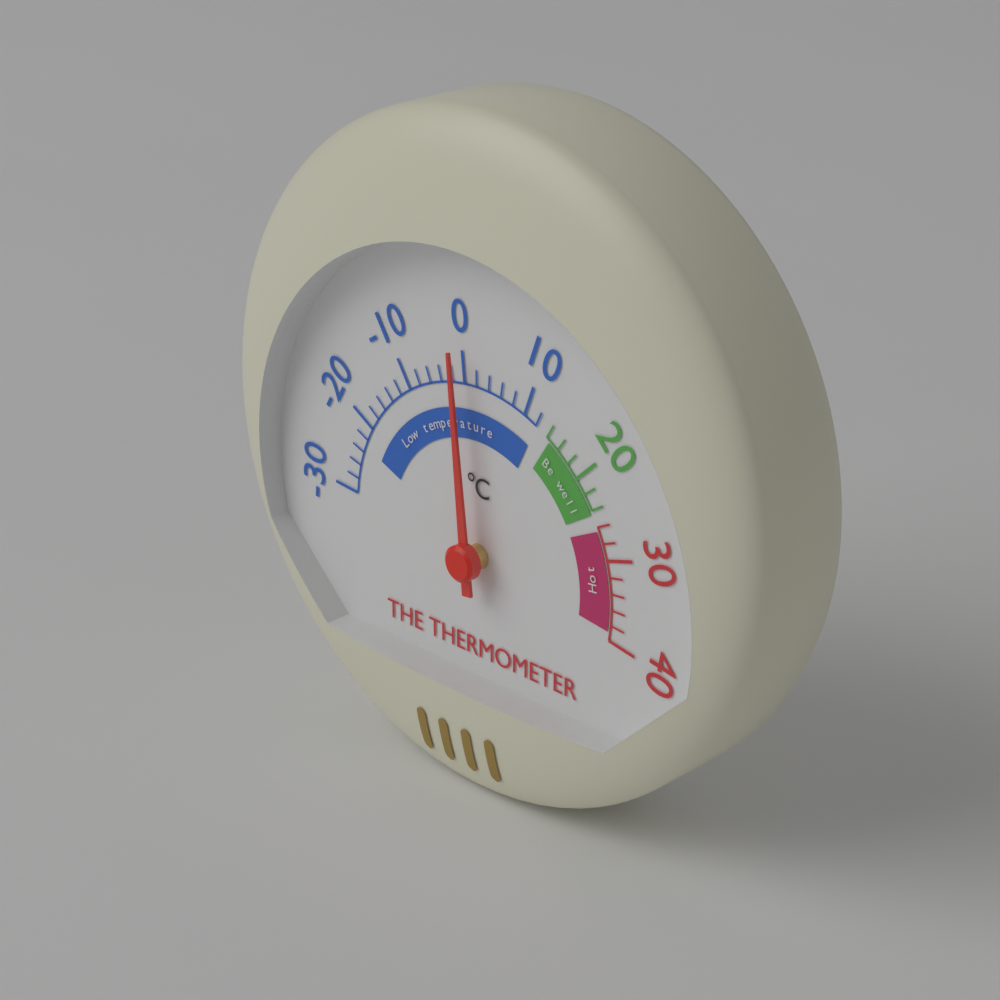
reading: 0 °C
